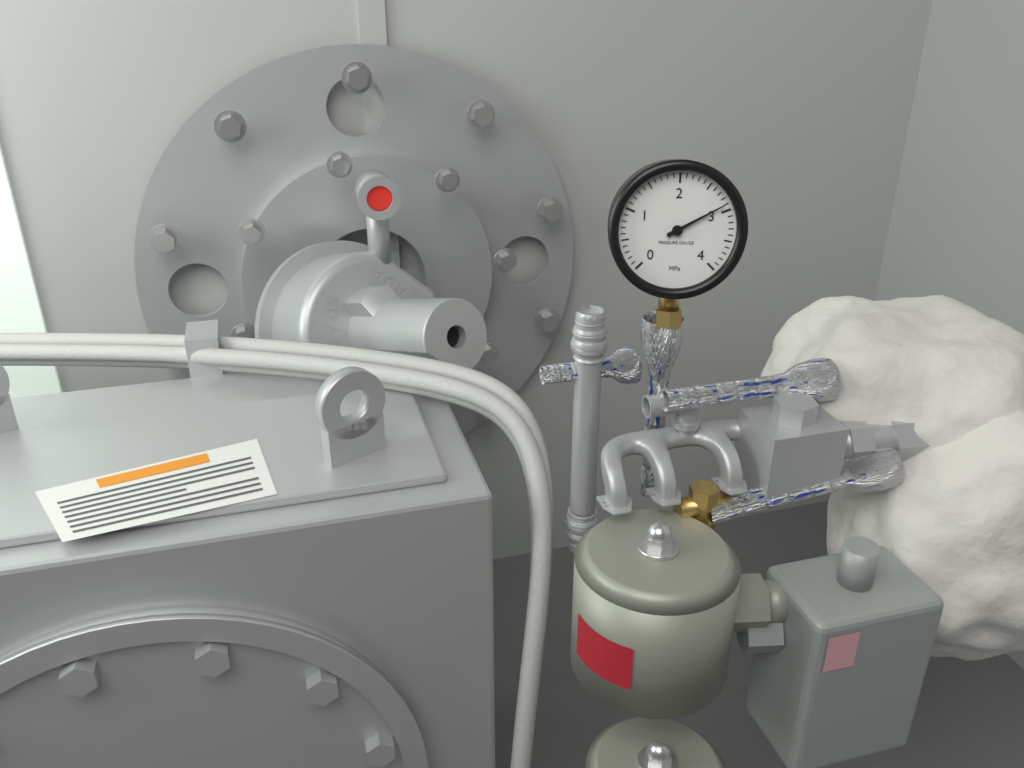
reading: 2.9 MPa
